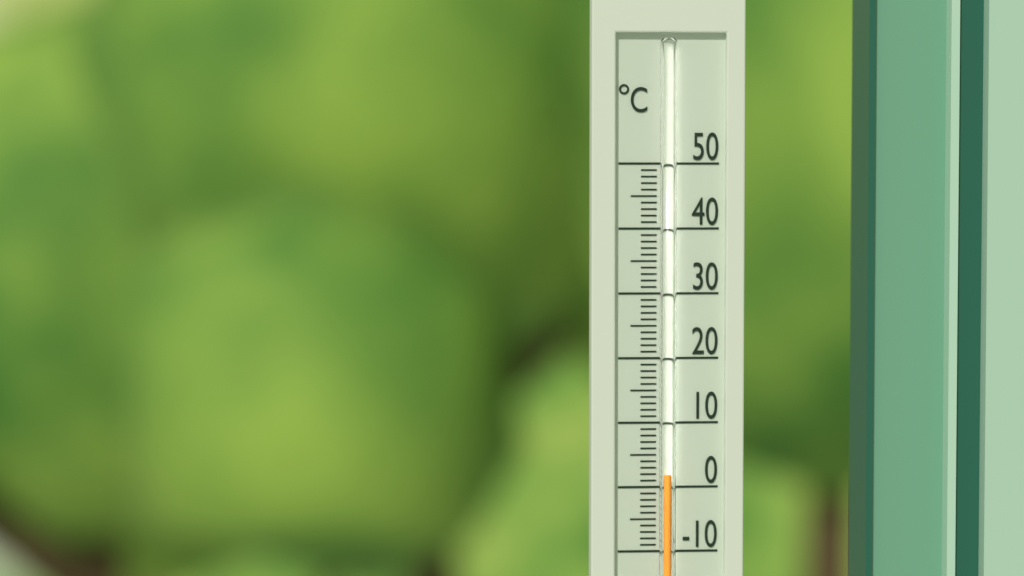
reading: 2 °C
